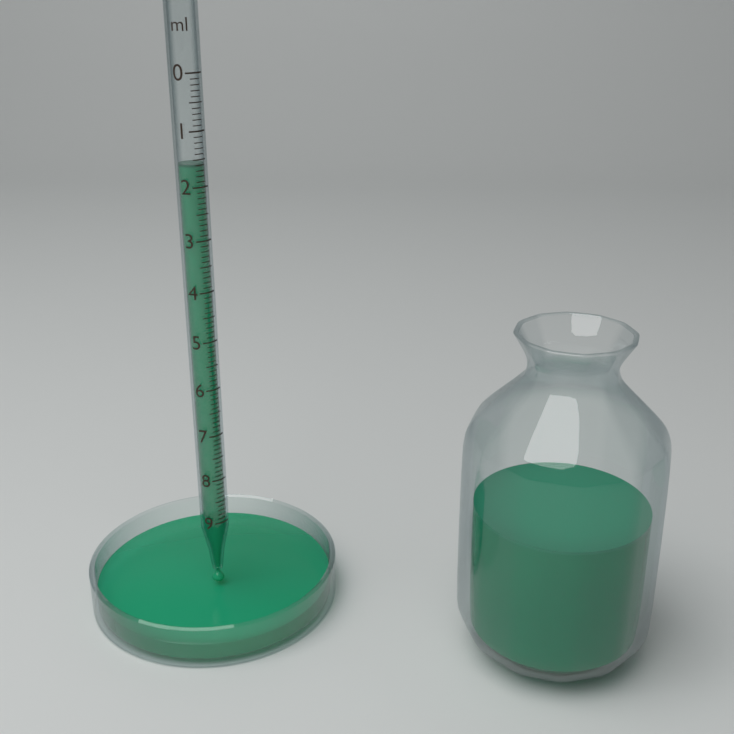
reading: 1.6 ml
